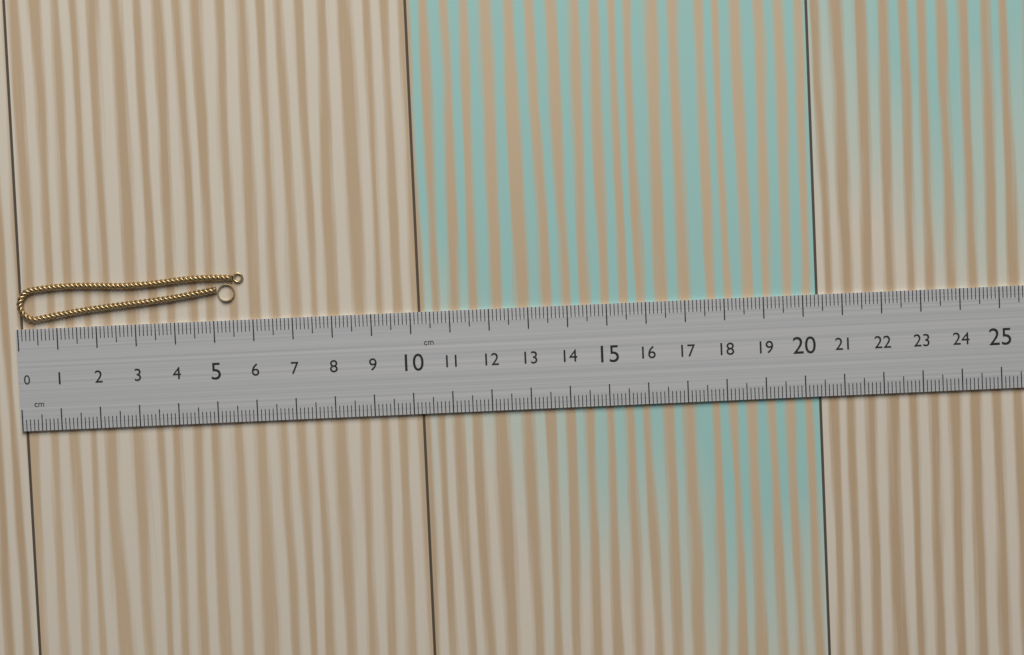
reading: 5.8 cm
